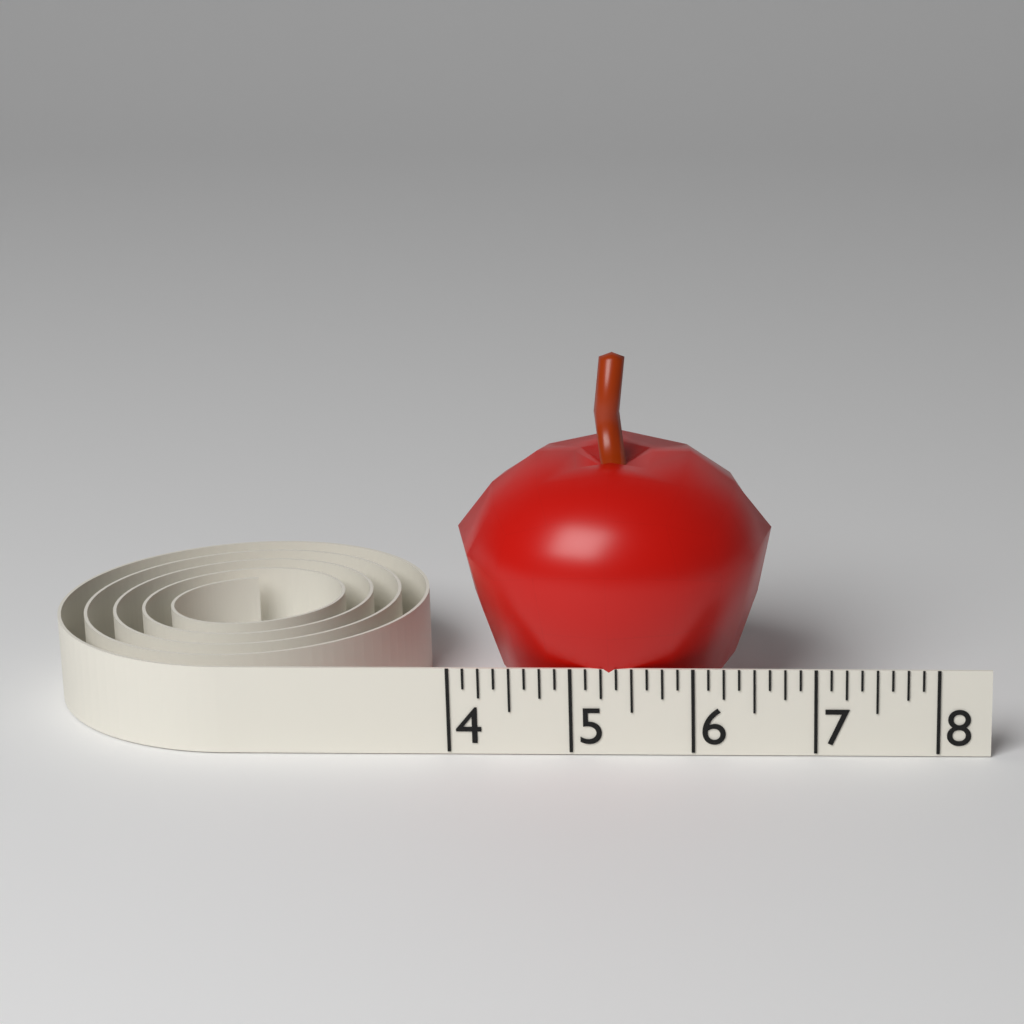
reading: 6.625 (no unit)
